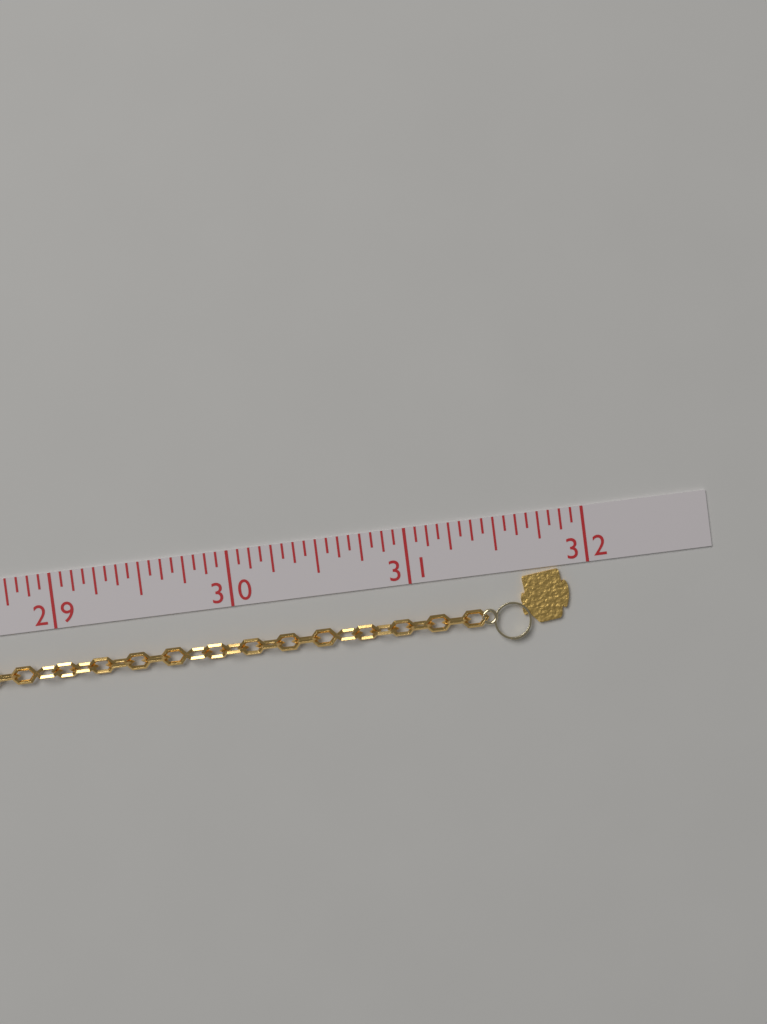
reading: 31.8750 (no unit)
